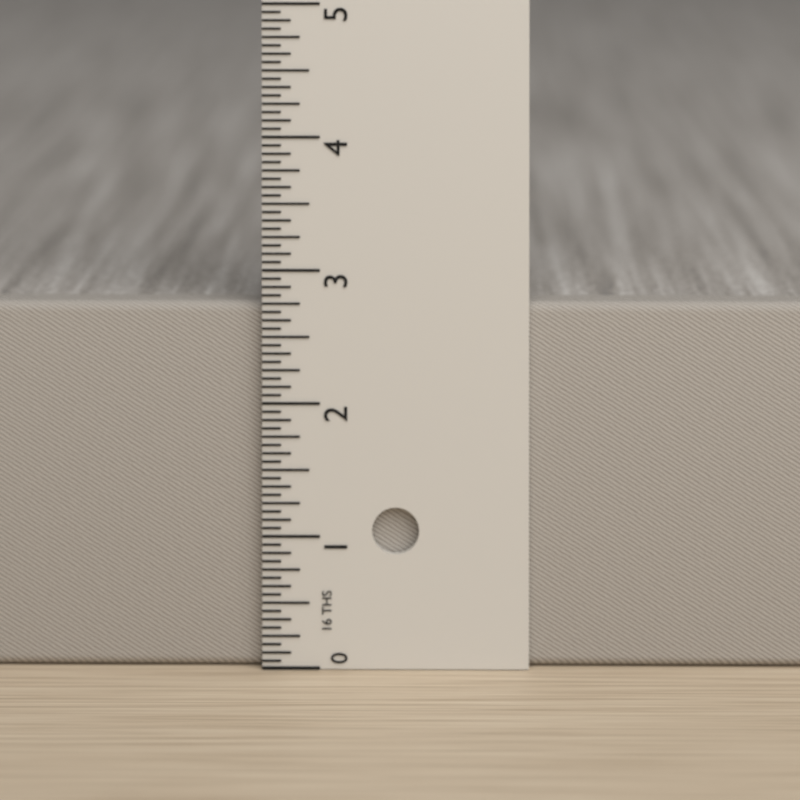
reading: 2.7500 in
